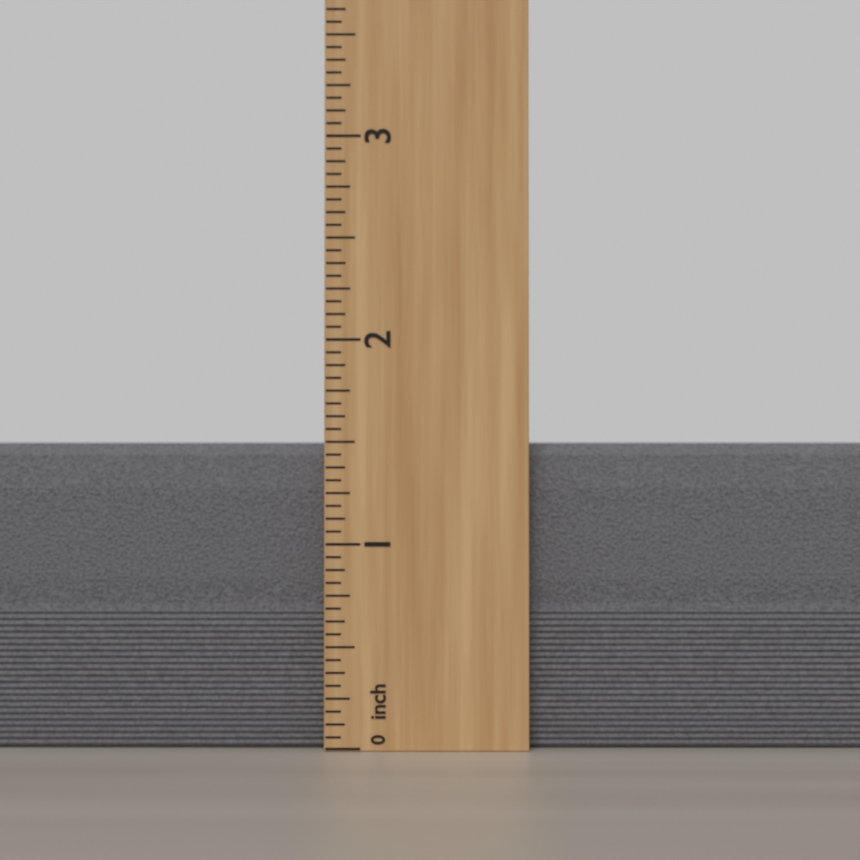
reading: 1.5000 inch
